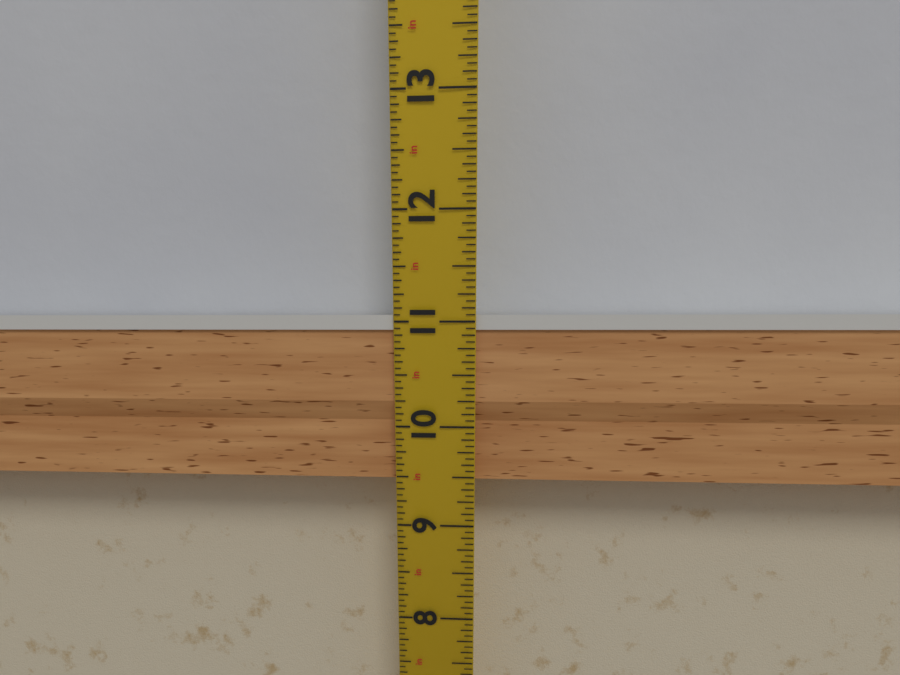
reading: 11.0625 in
